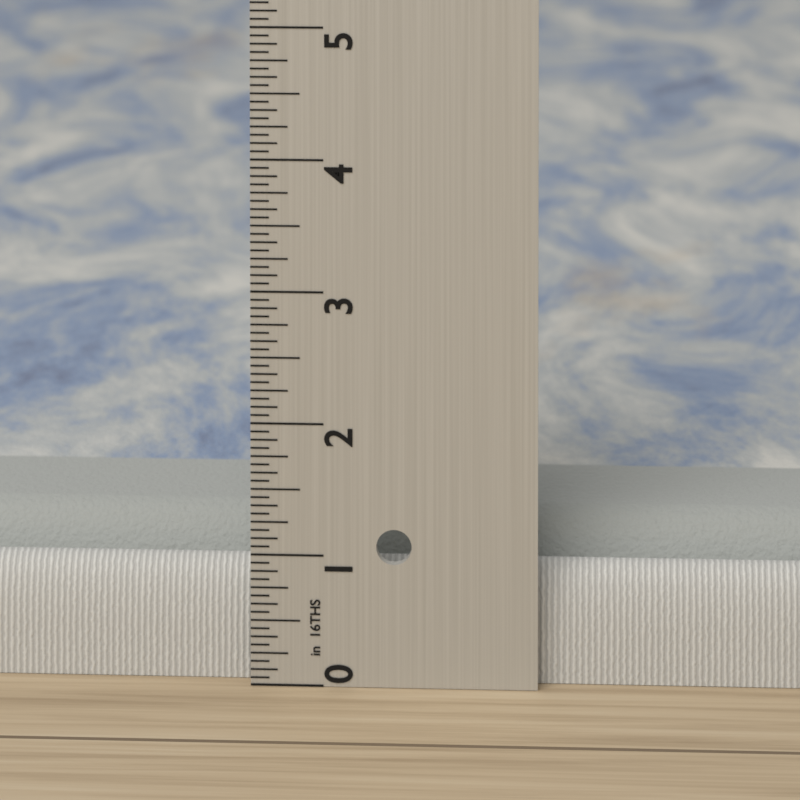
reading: 1.1250 in
